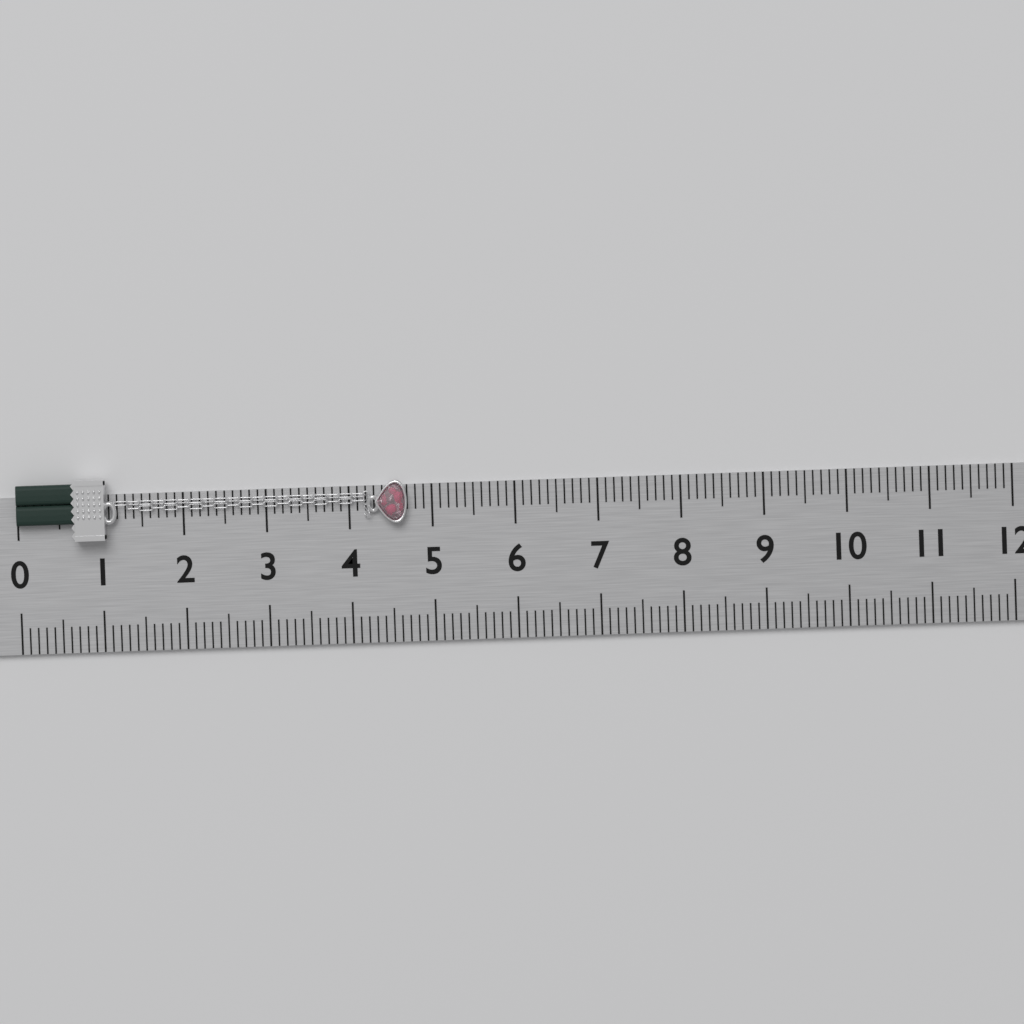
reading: 4.7 (no unit)
